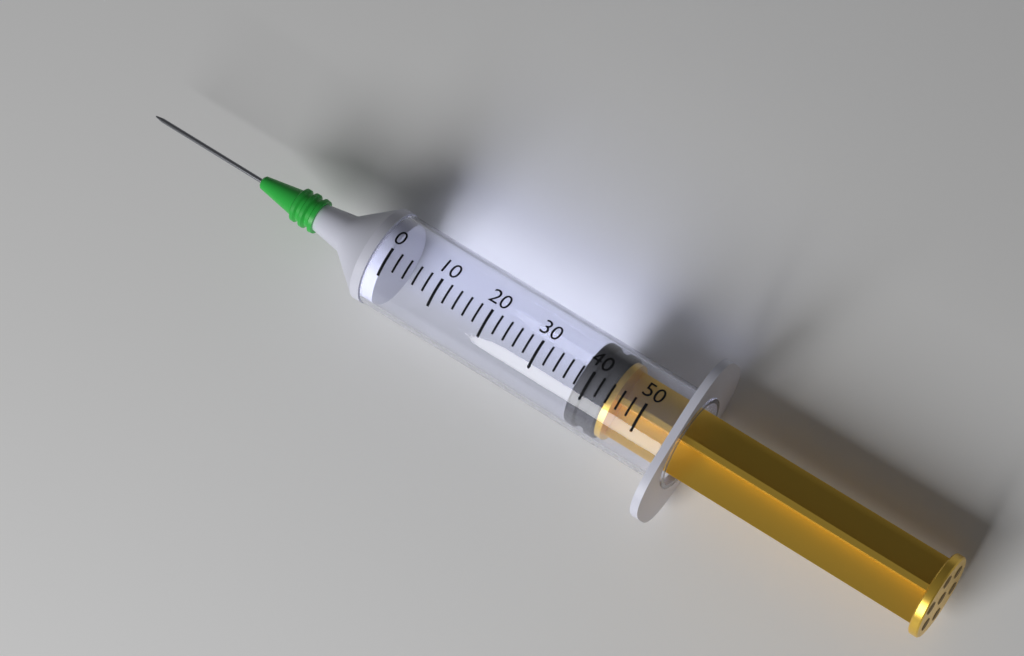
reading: 38 (no unit)
